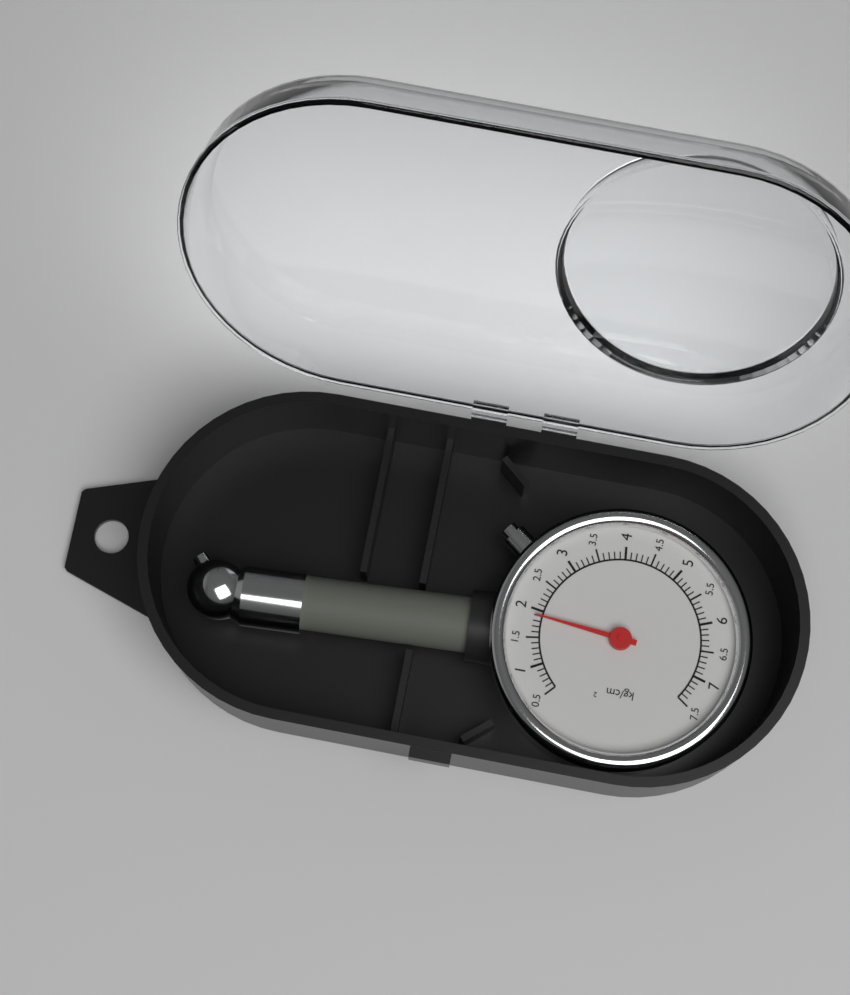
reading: 1.9 kg/cm²
